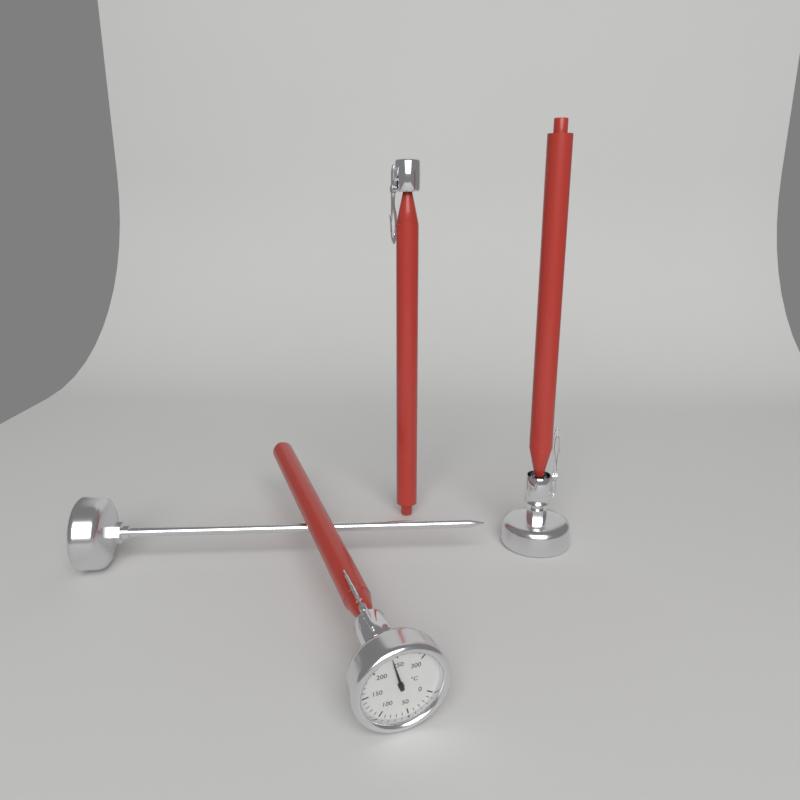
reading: 240 °C
